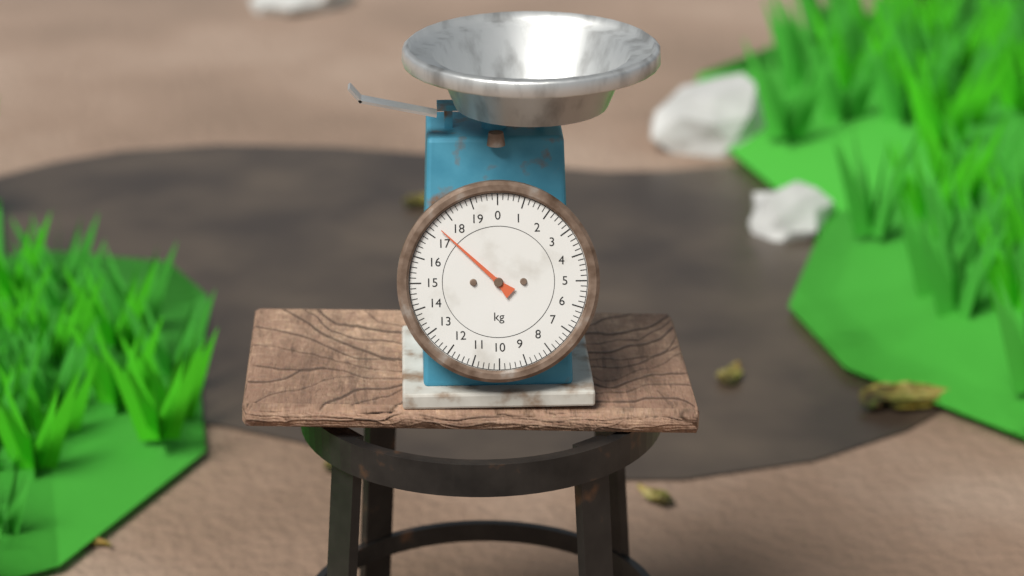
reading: 17.4 kg
